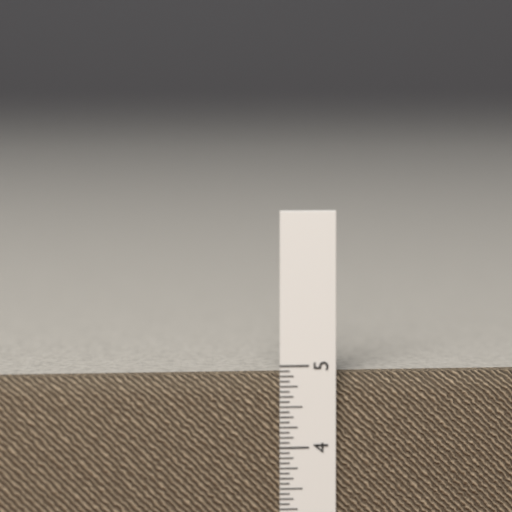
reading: 4.8750 in
